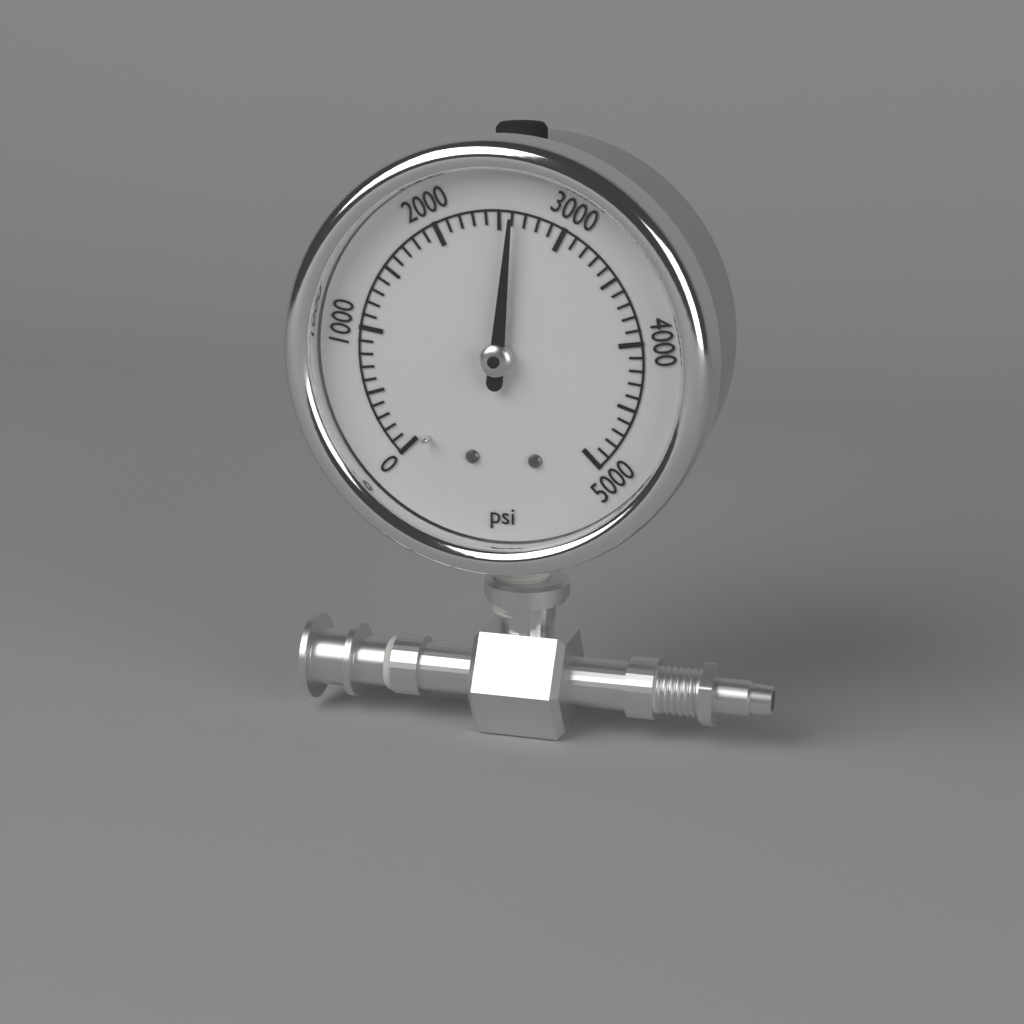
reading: 2600 psi
